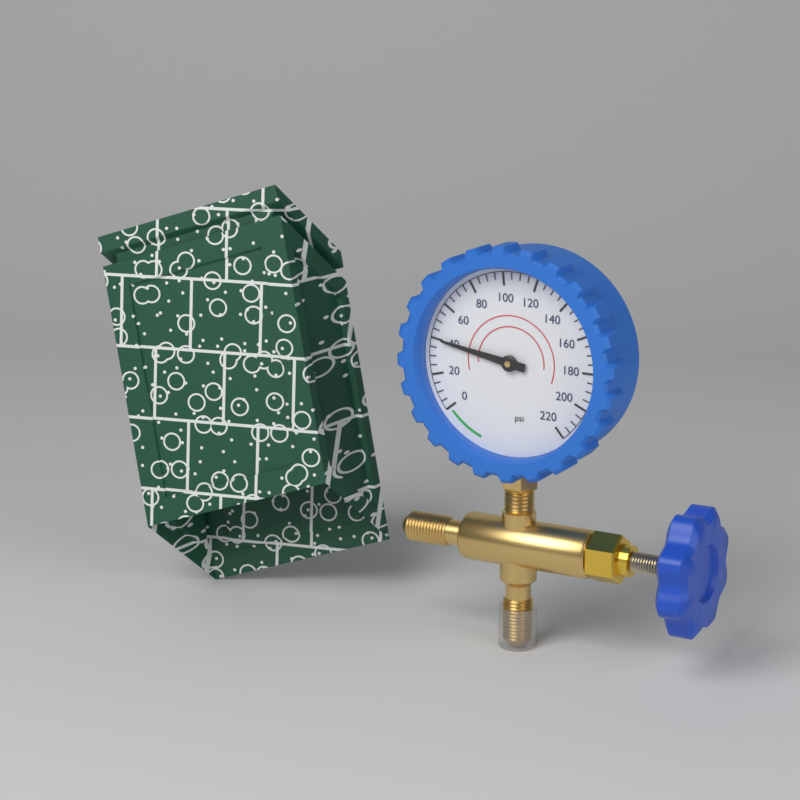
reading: 40 psi
